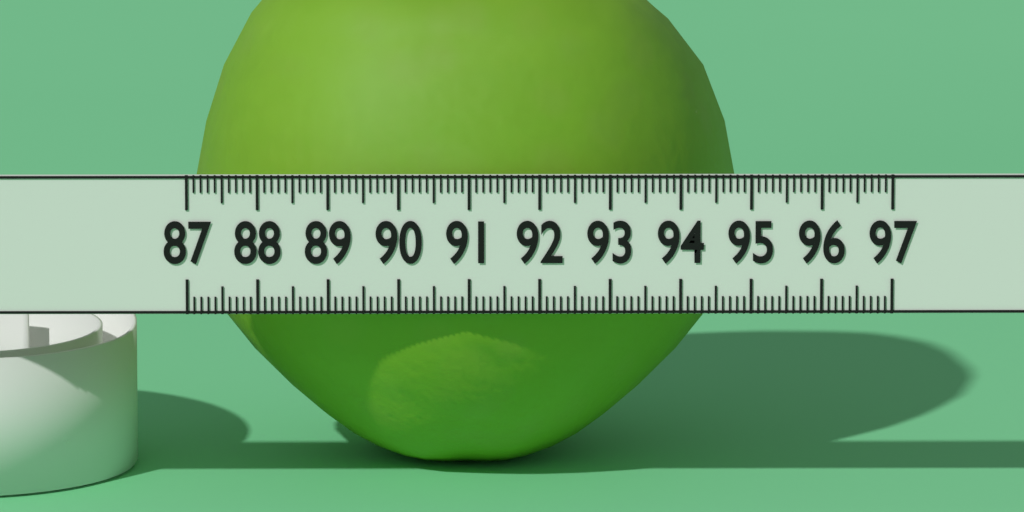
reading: 94.9 (no unit)
